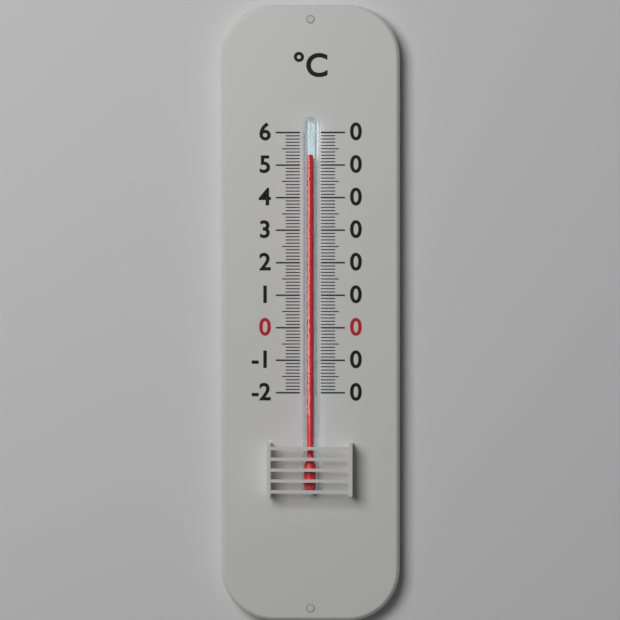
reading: 53 °C
